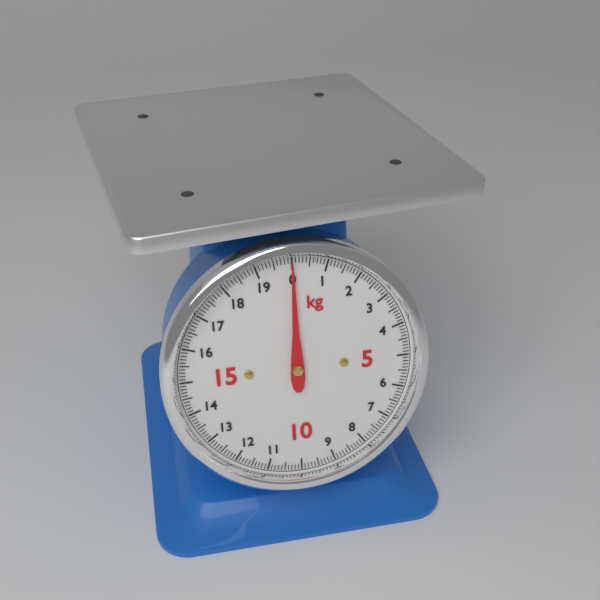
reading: 0.0 kg
